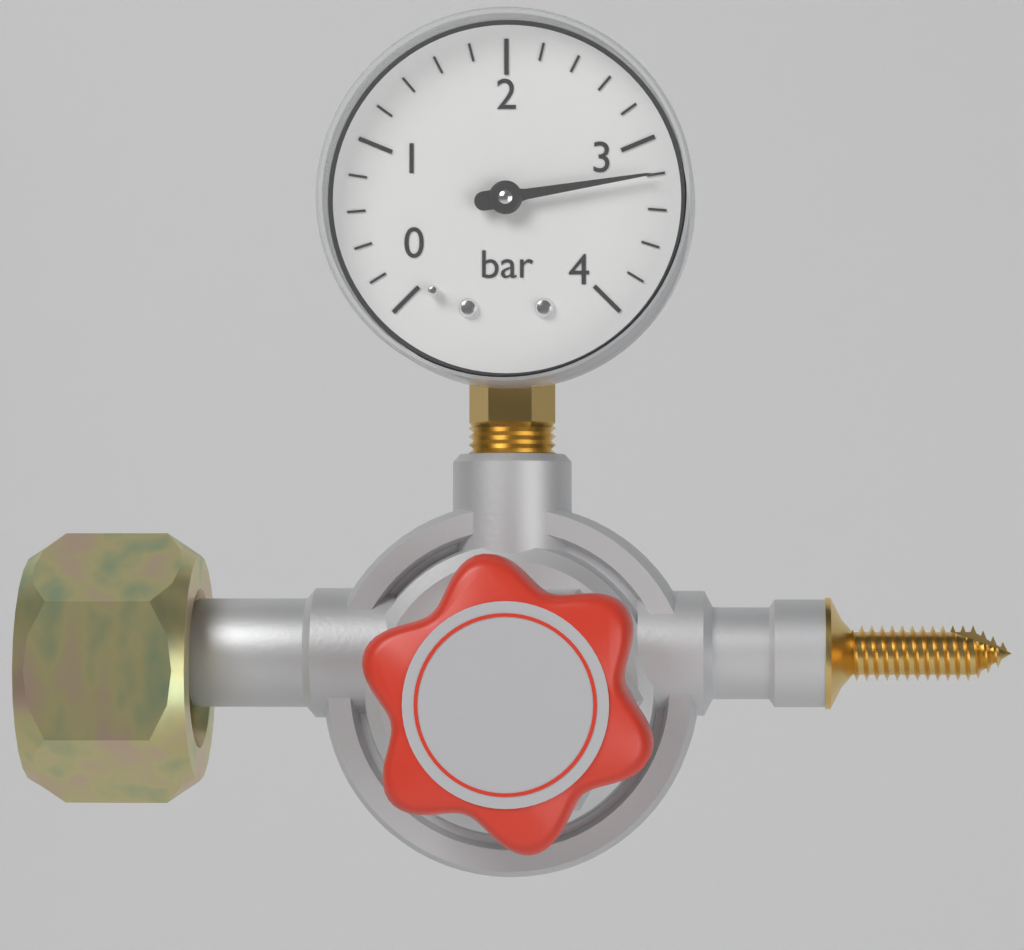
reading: 3.2 bar
